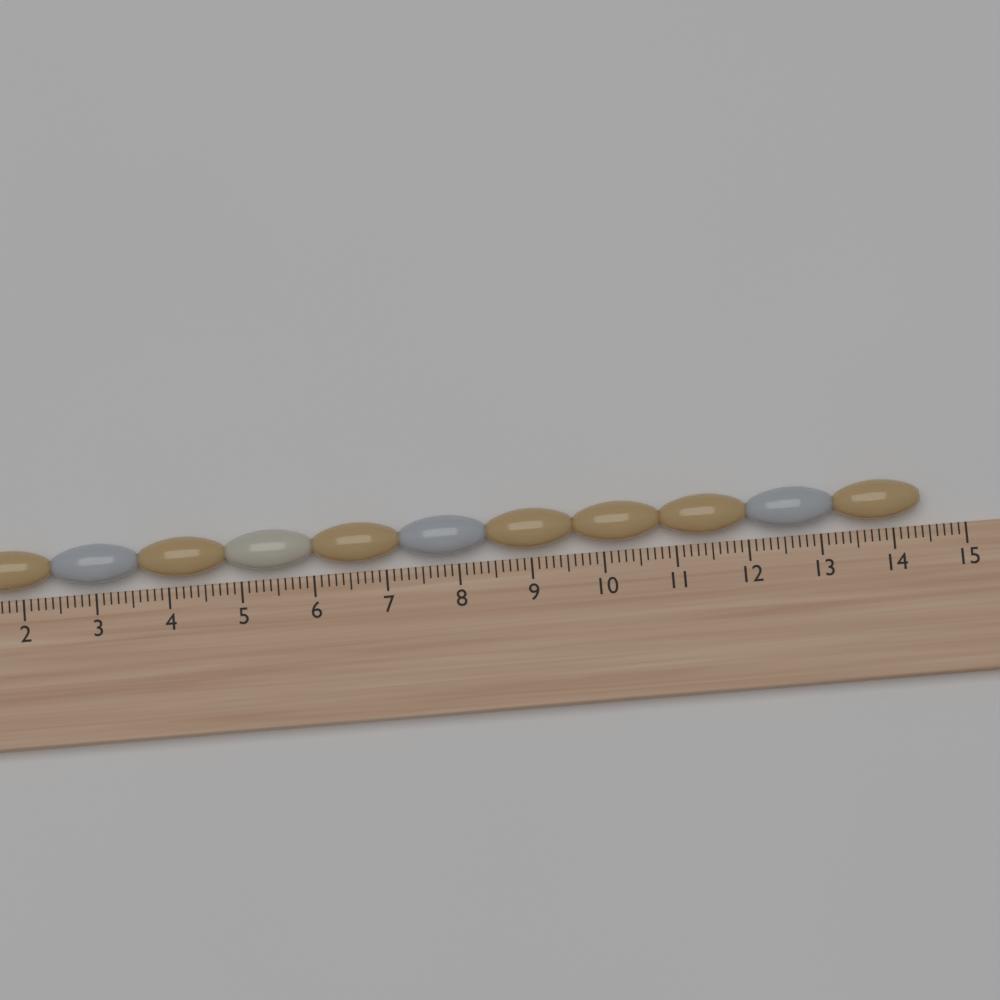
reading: 14.4 (no unit)
